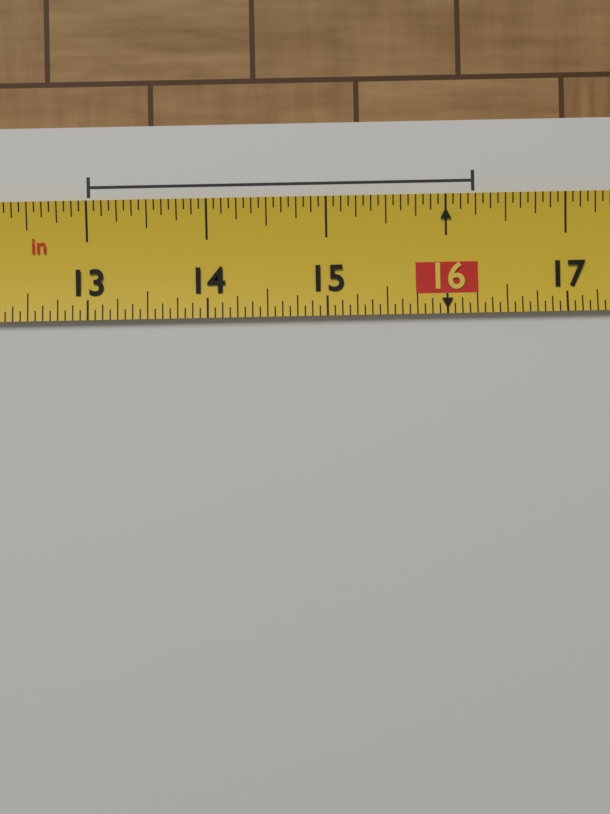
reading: 16.2500 in
